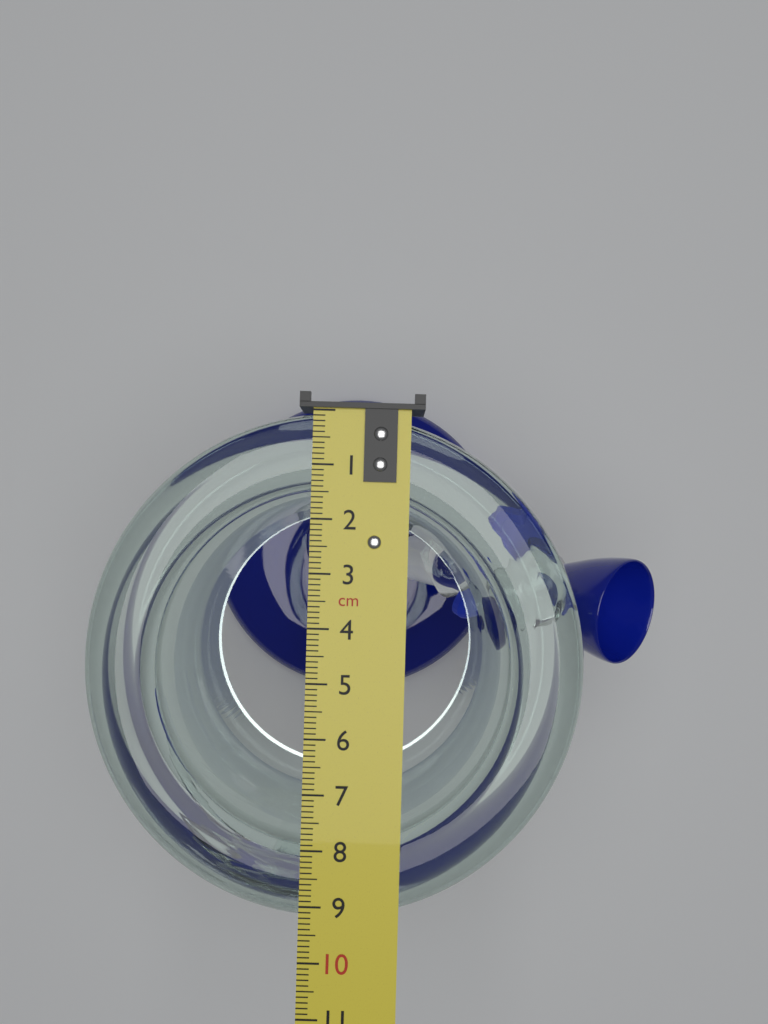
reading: 9.3 cm
